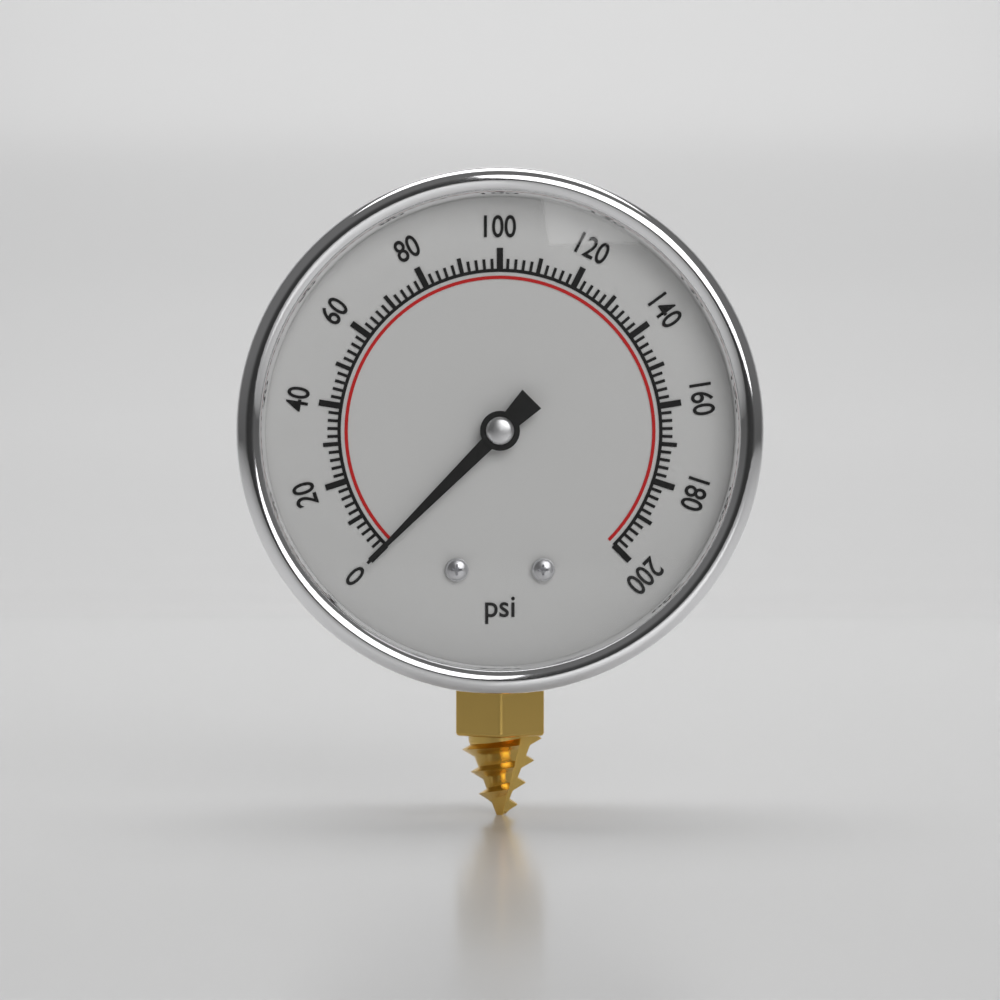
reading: 0 psi
